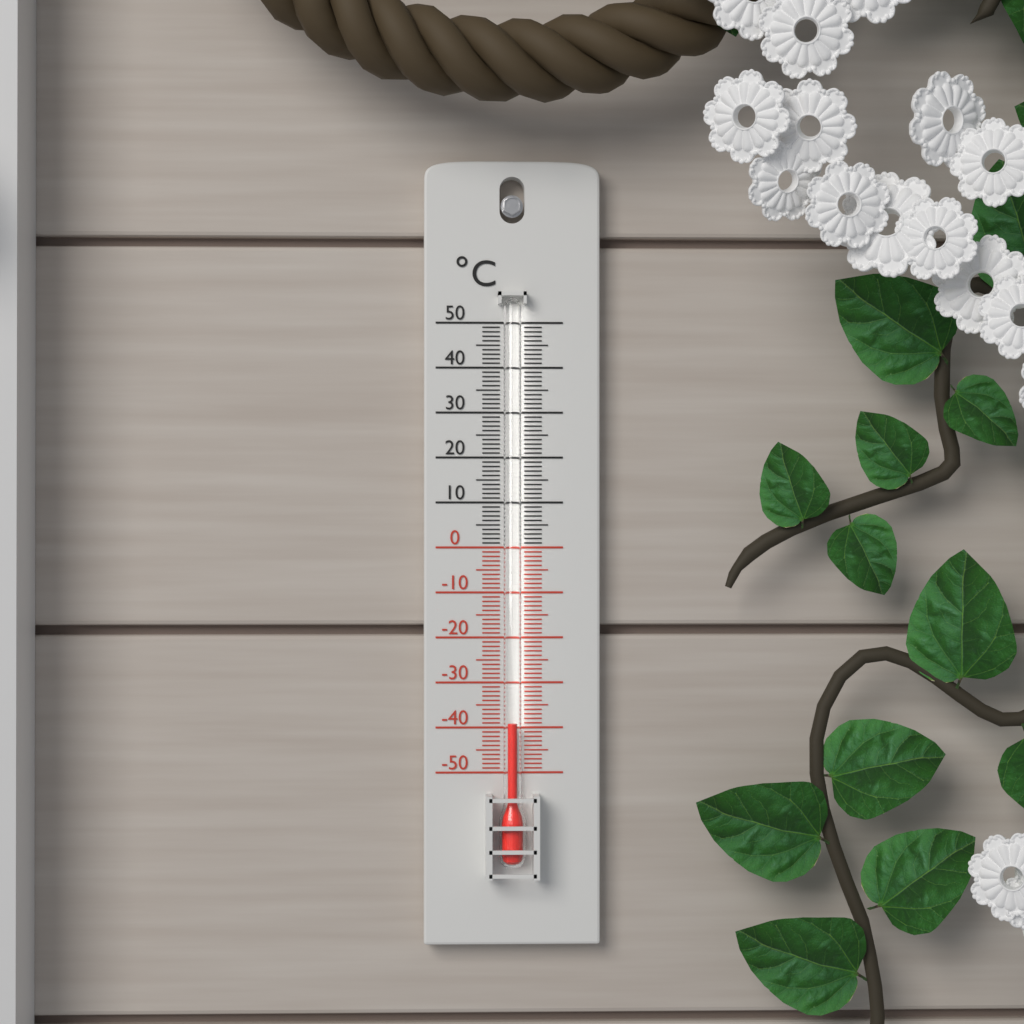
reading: -39 °C
